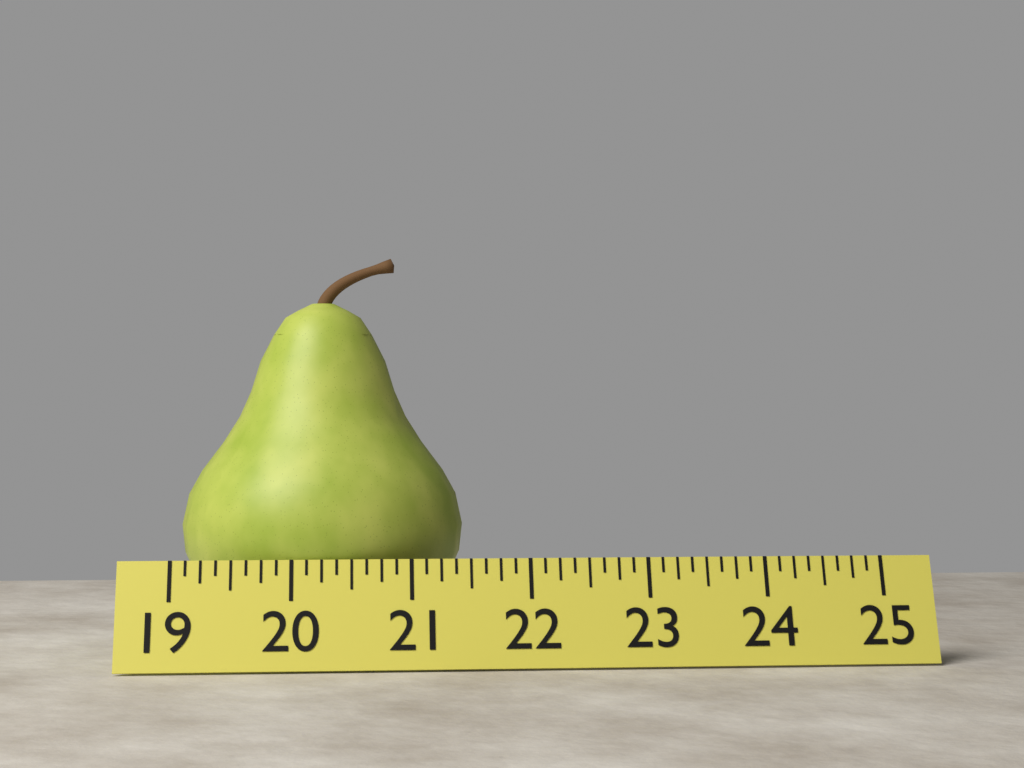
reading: 21.500 (no unit)
